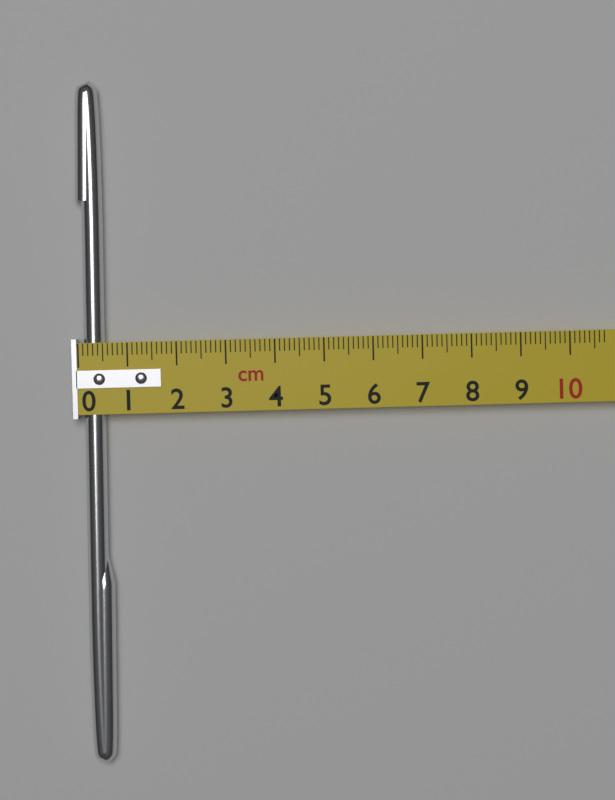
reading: 0.6 cm
